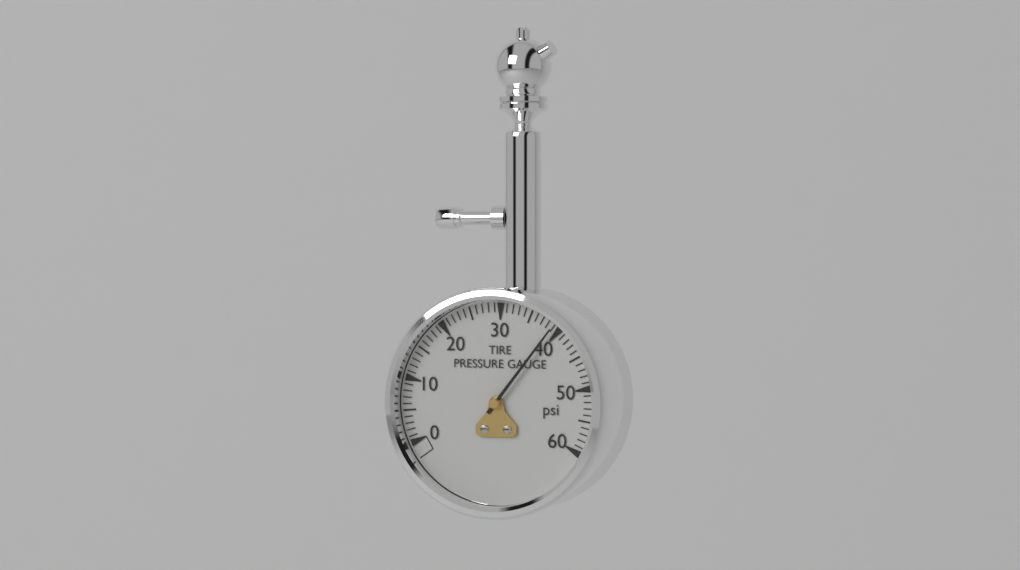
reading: 39 psi
